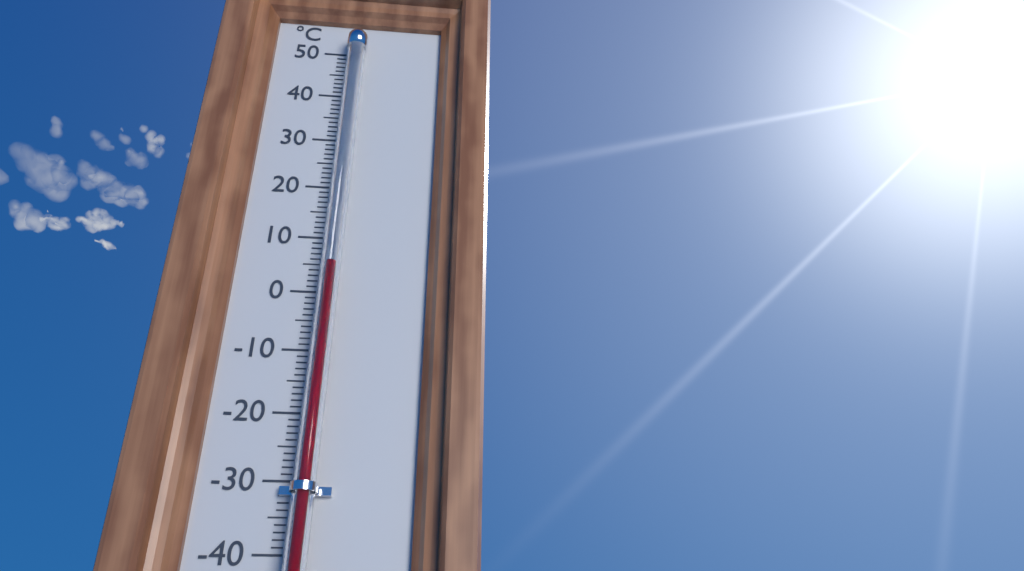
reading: 4 °C
